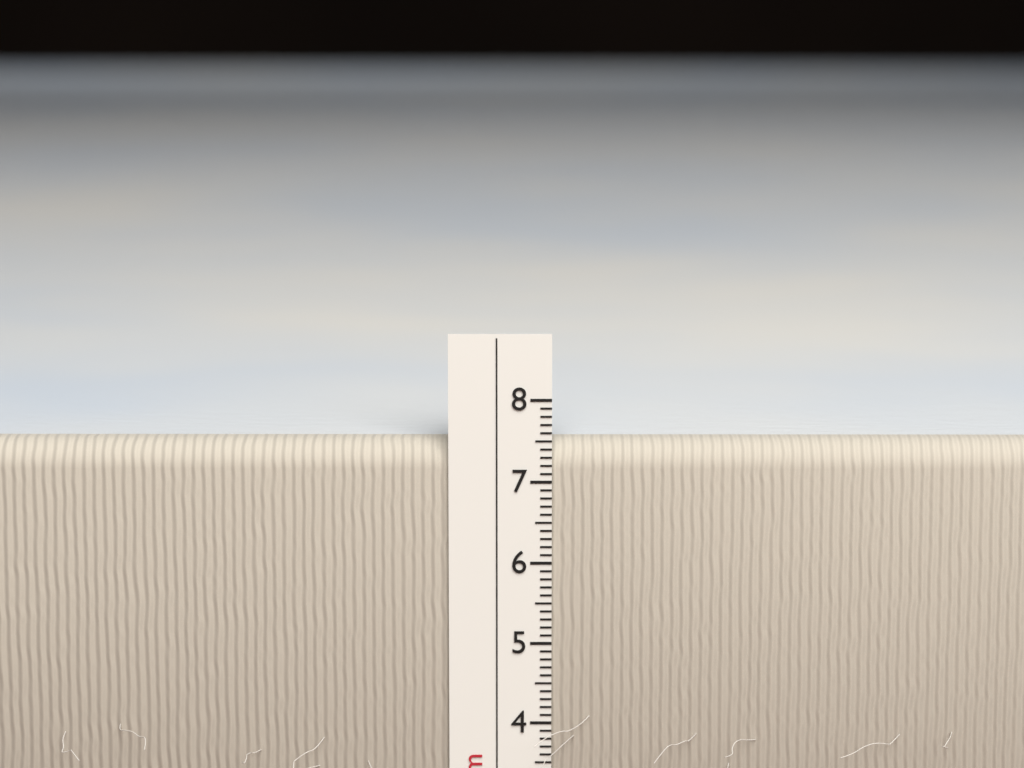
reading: 7.5 cm
